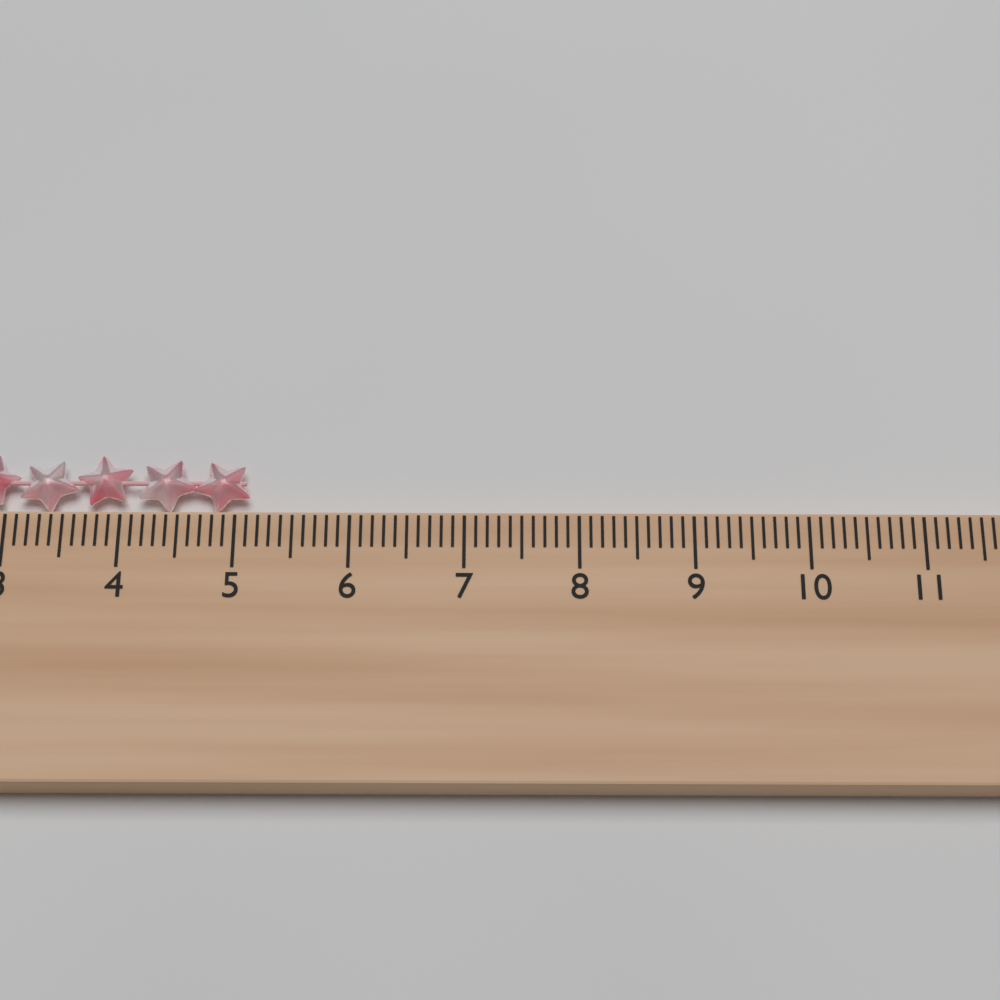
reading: 5.1 cm
